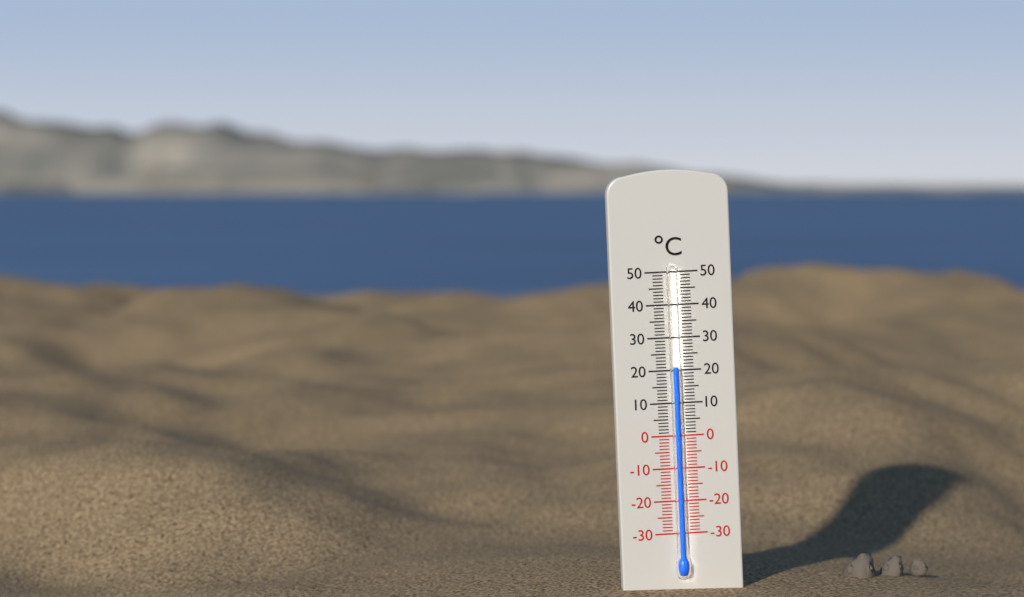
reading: 21 °C
